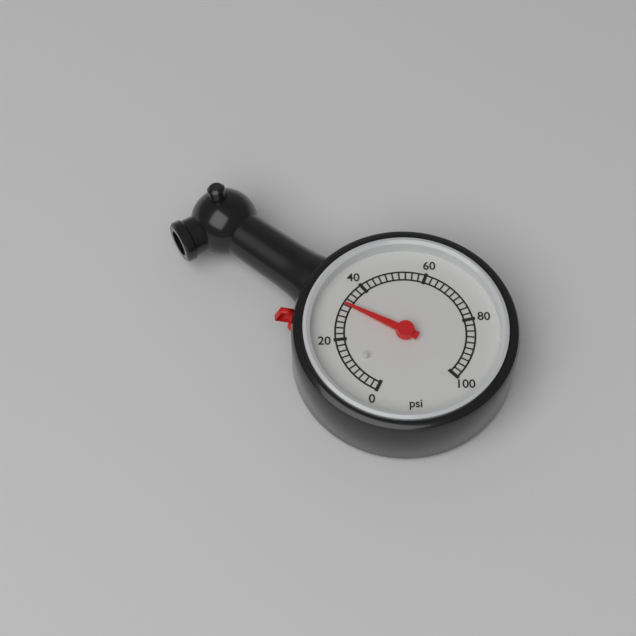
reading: 32 psi
